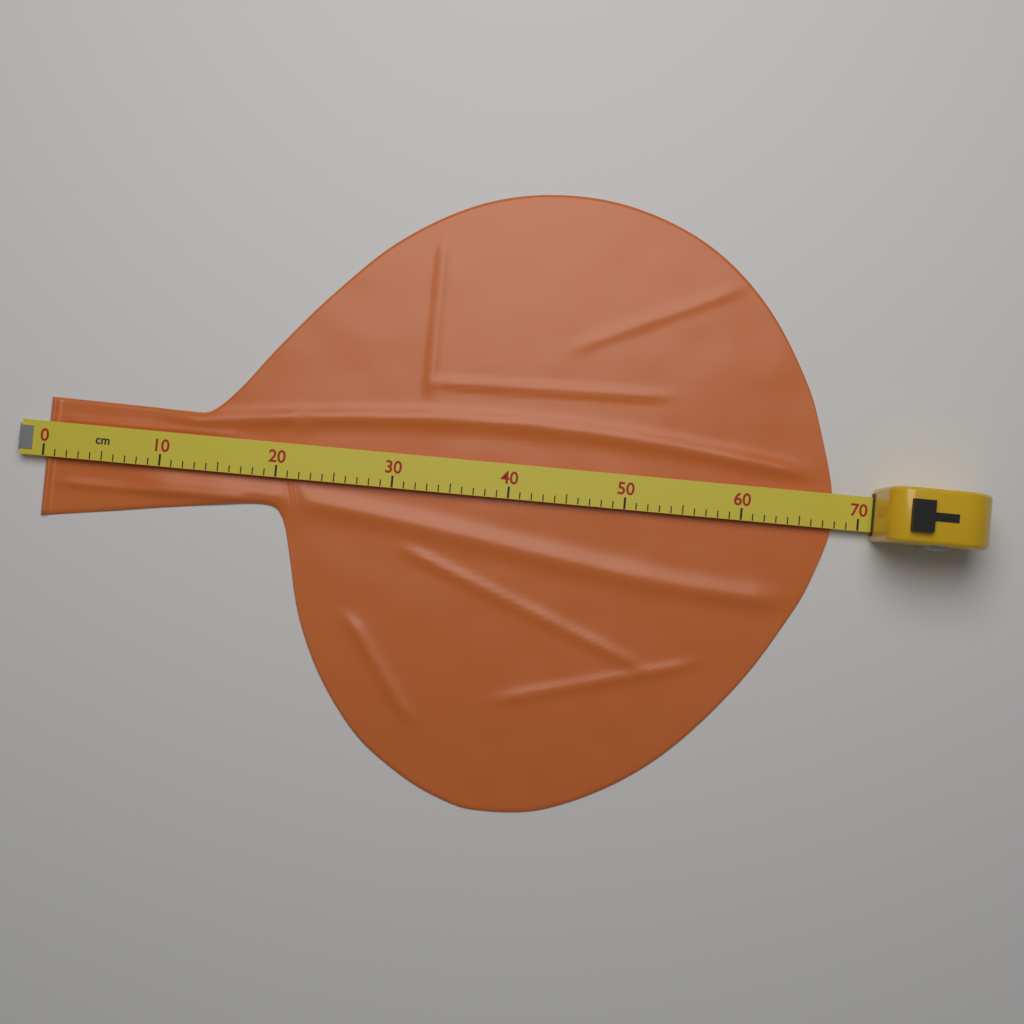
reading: 68 cm
